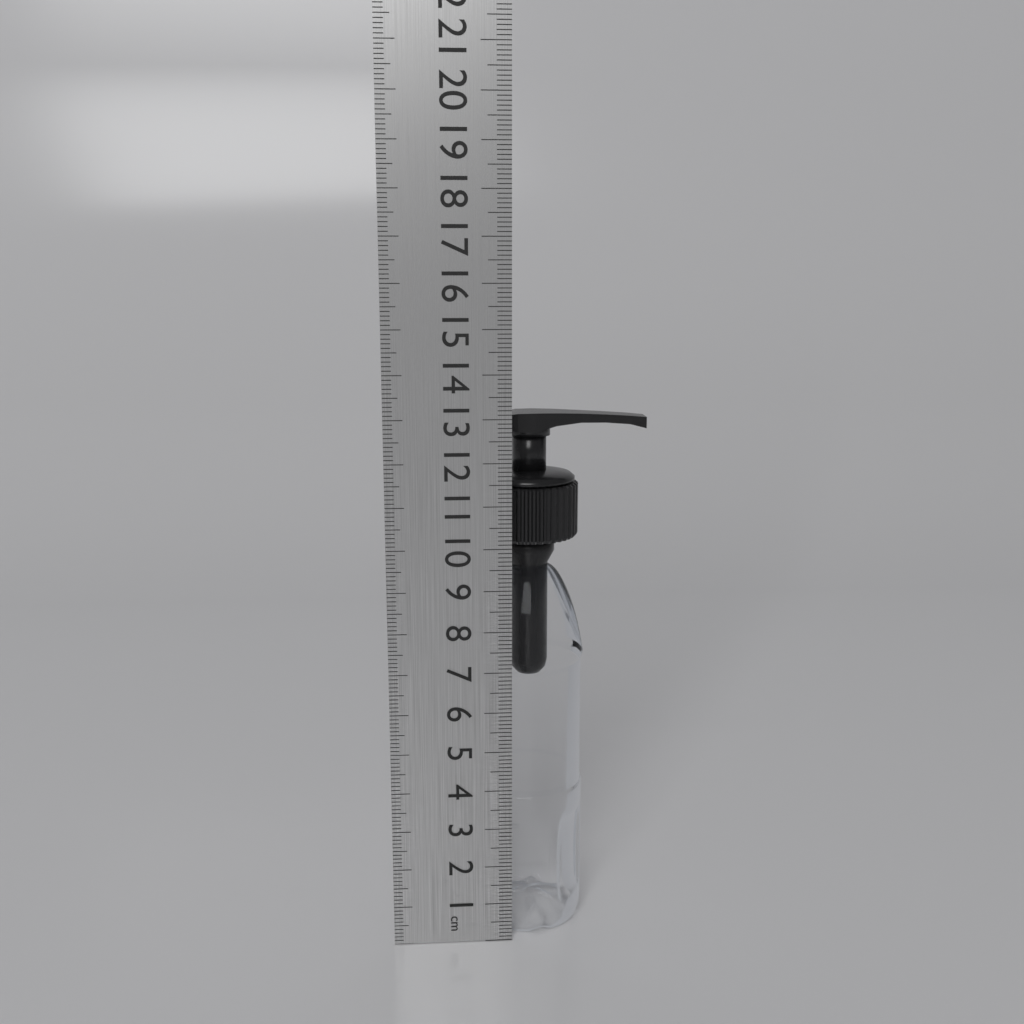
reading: 13.0 cm
